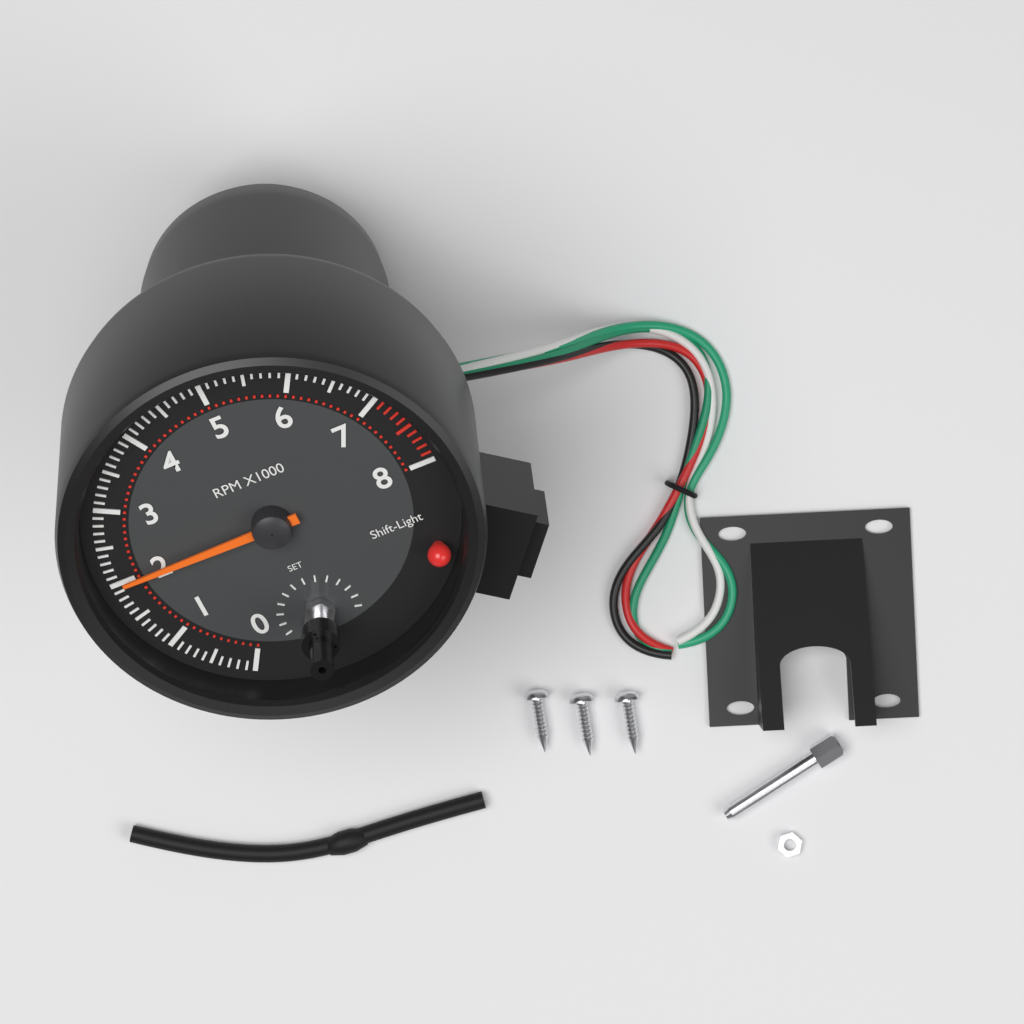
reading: 2000 RPM
